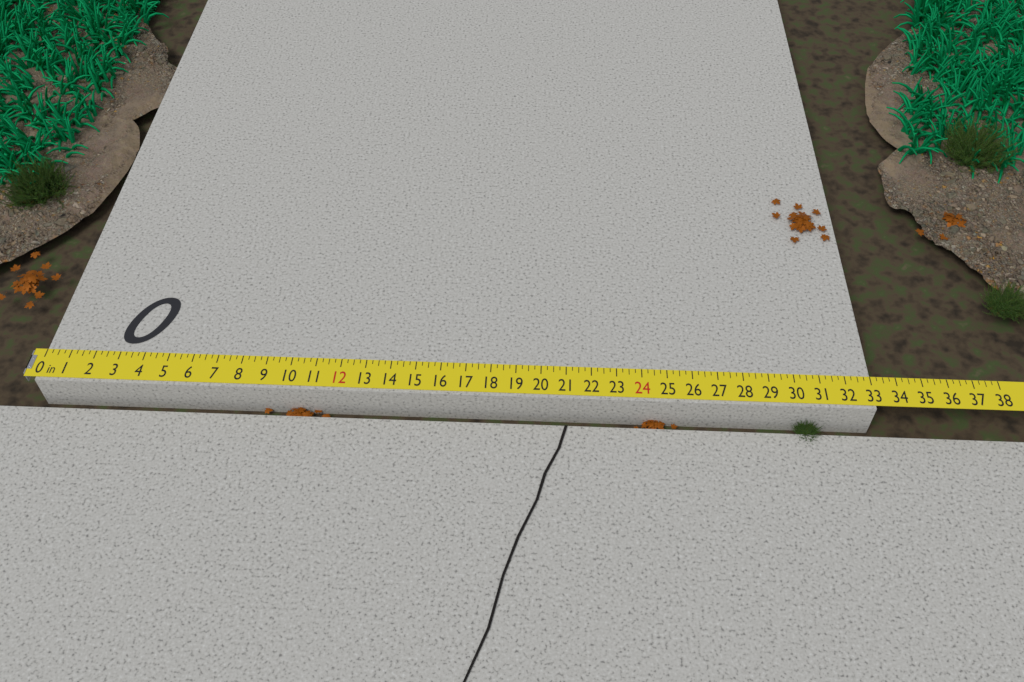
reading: 33.00 in
